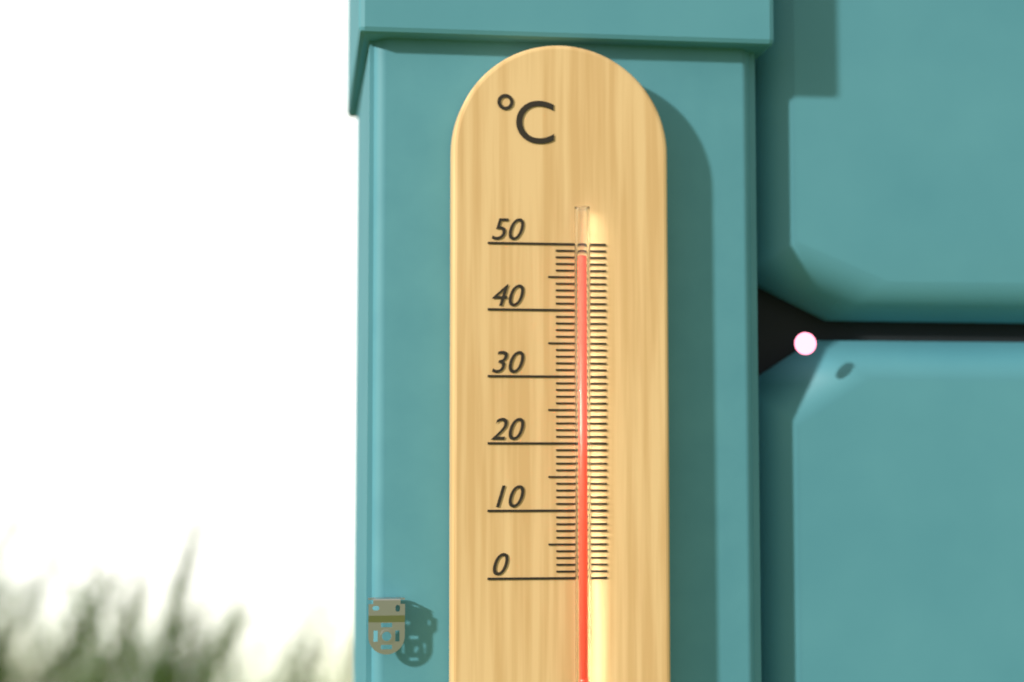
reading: 48 °C
